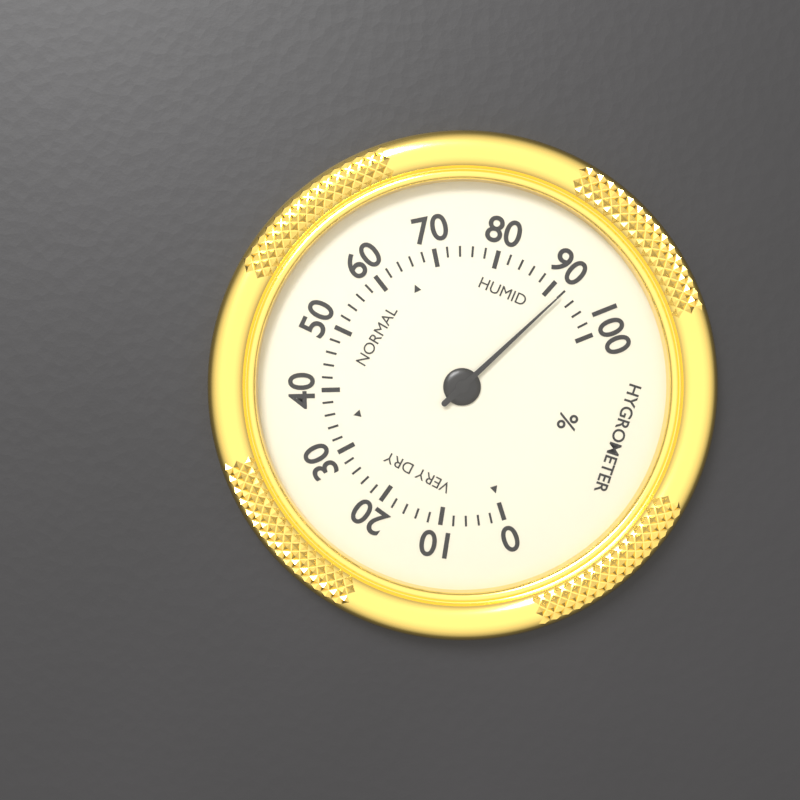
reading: 92 %
